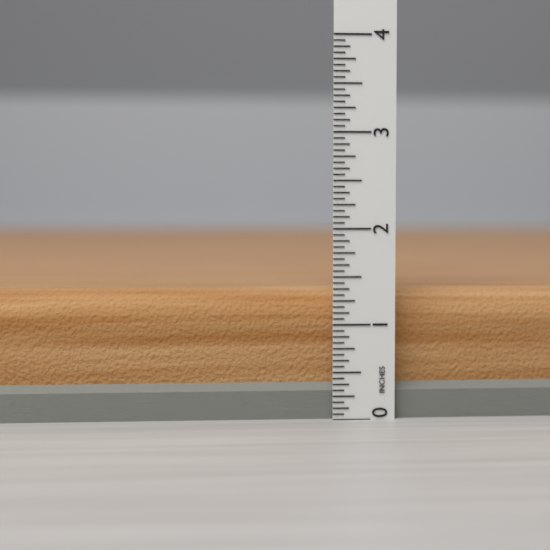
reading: 1.3750 in
